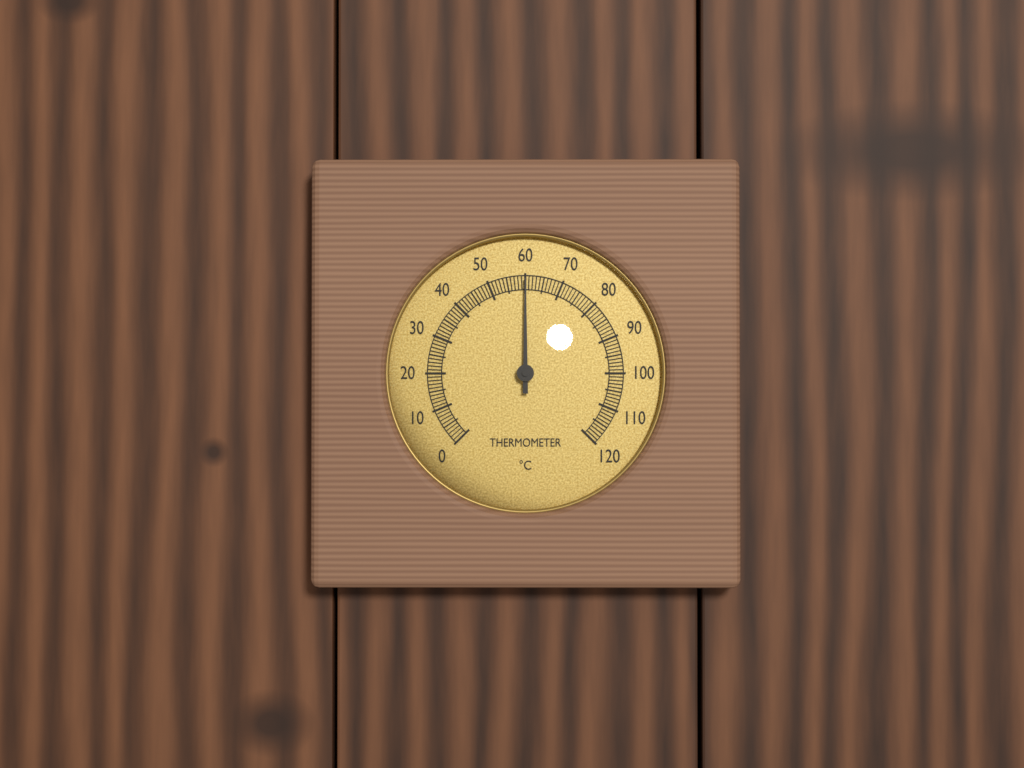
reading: 60 °C
